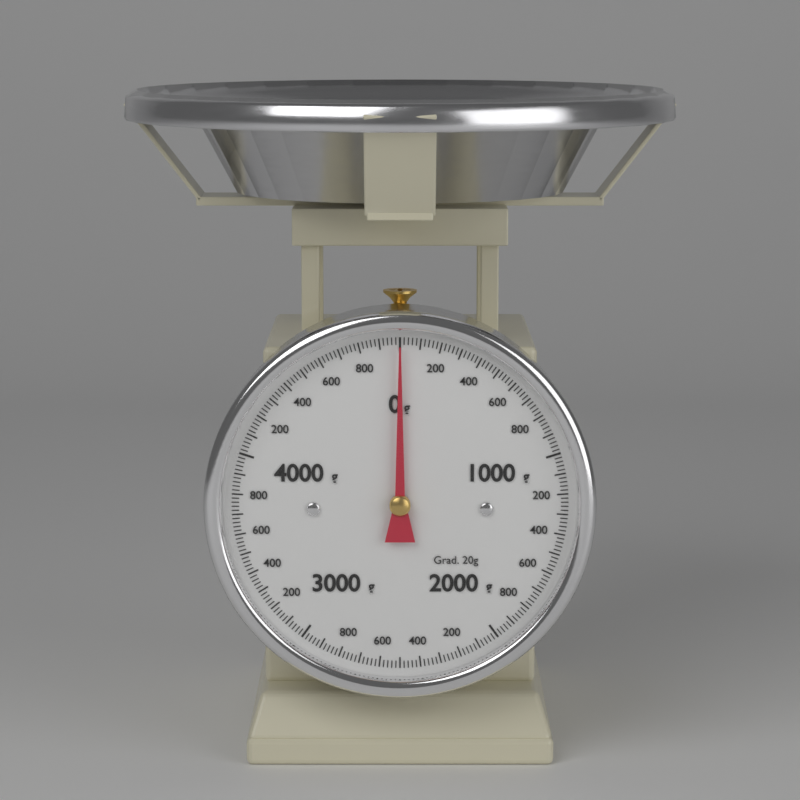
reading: 0 g
